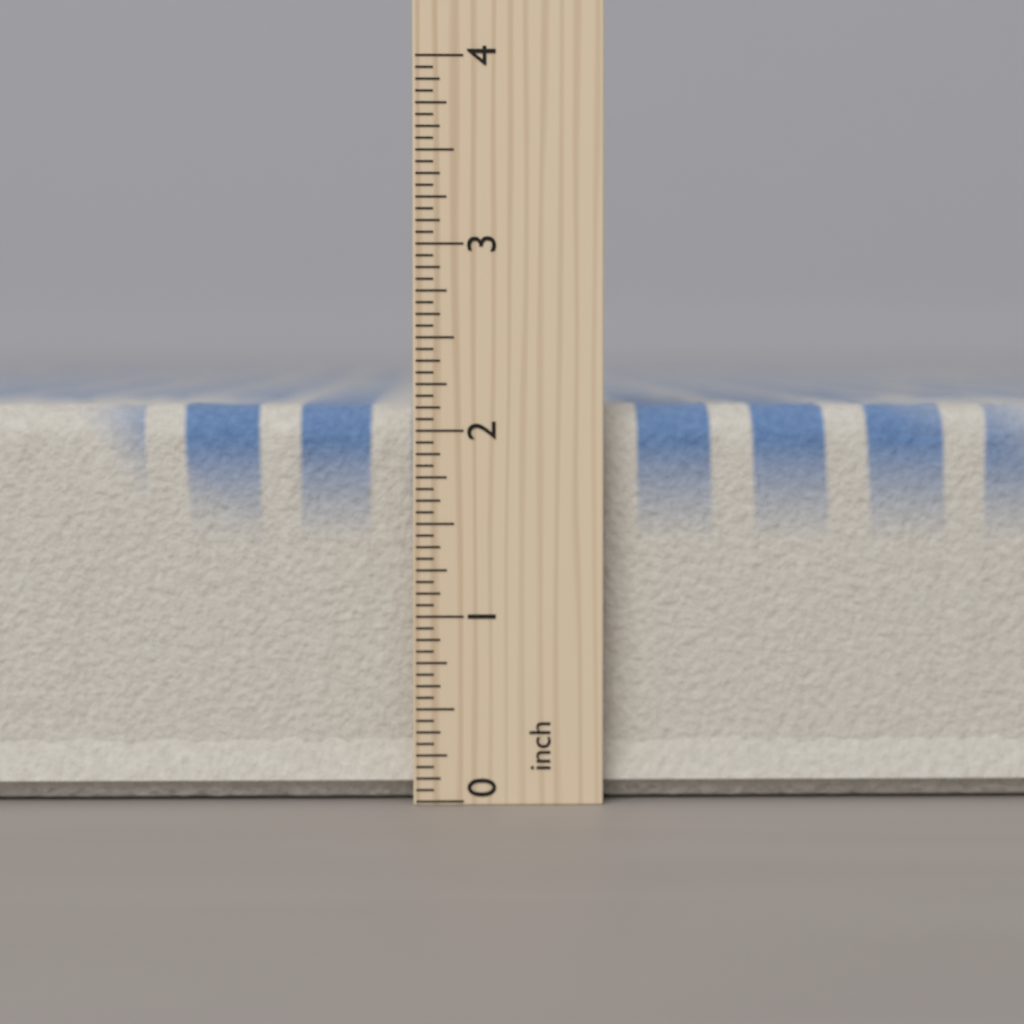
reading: 2.2500 inch
